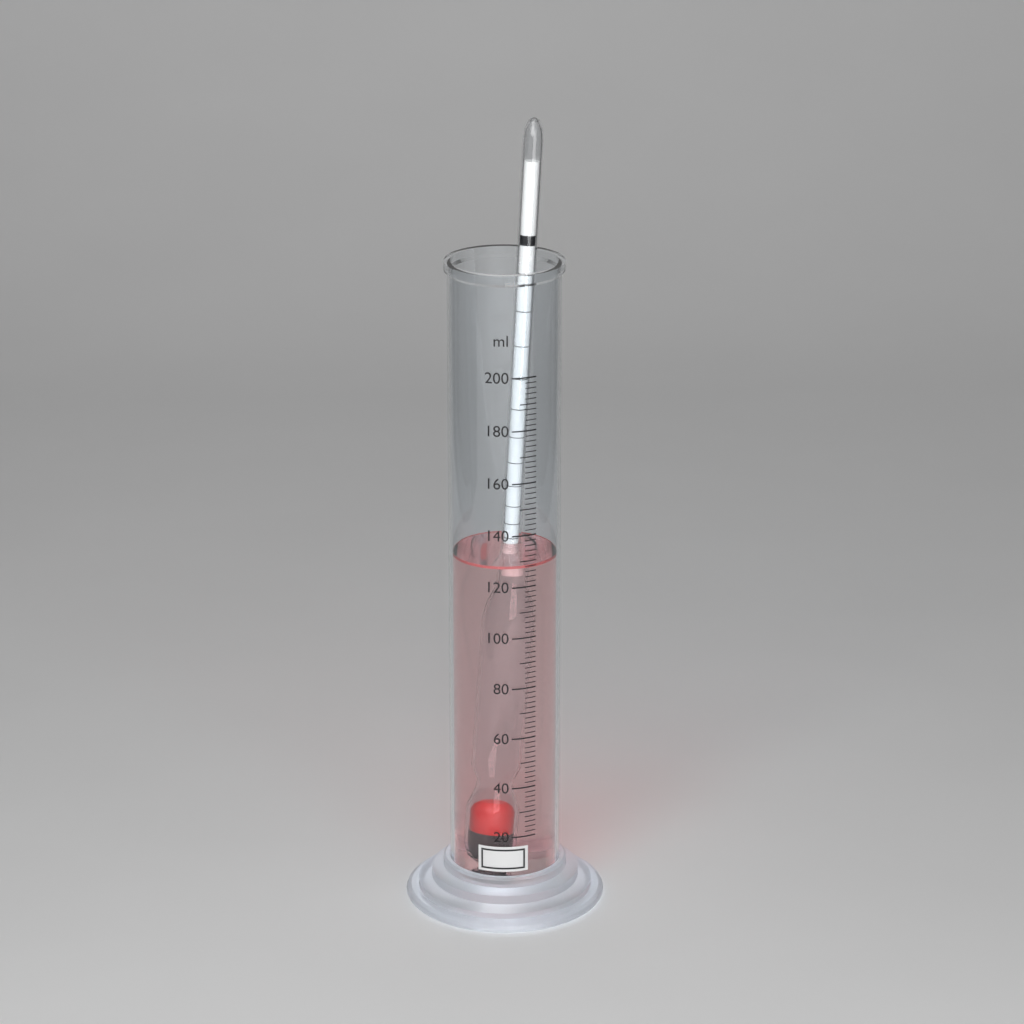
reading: 128 ml
